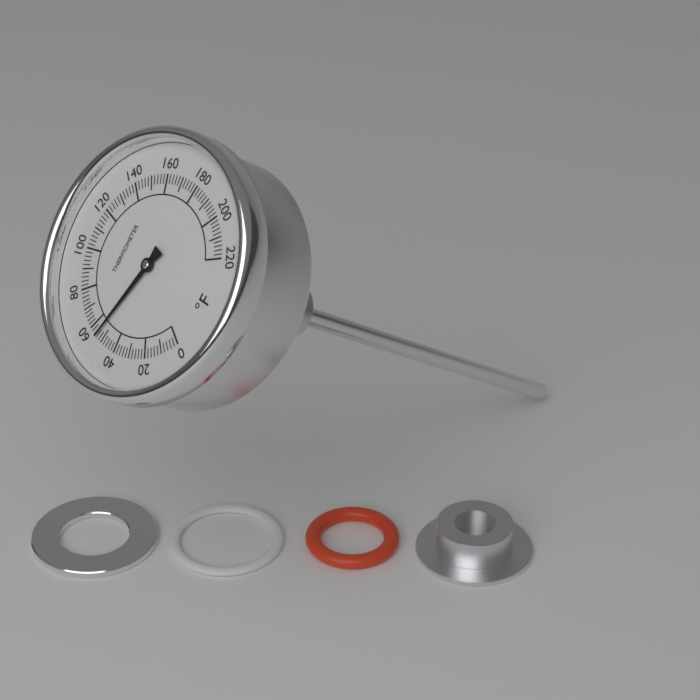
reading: 54 °F
